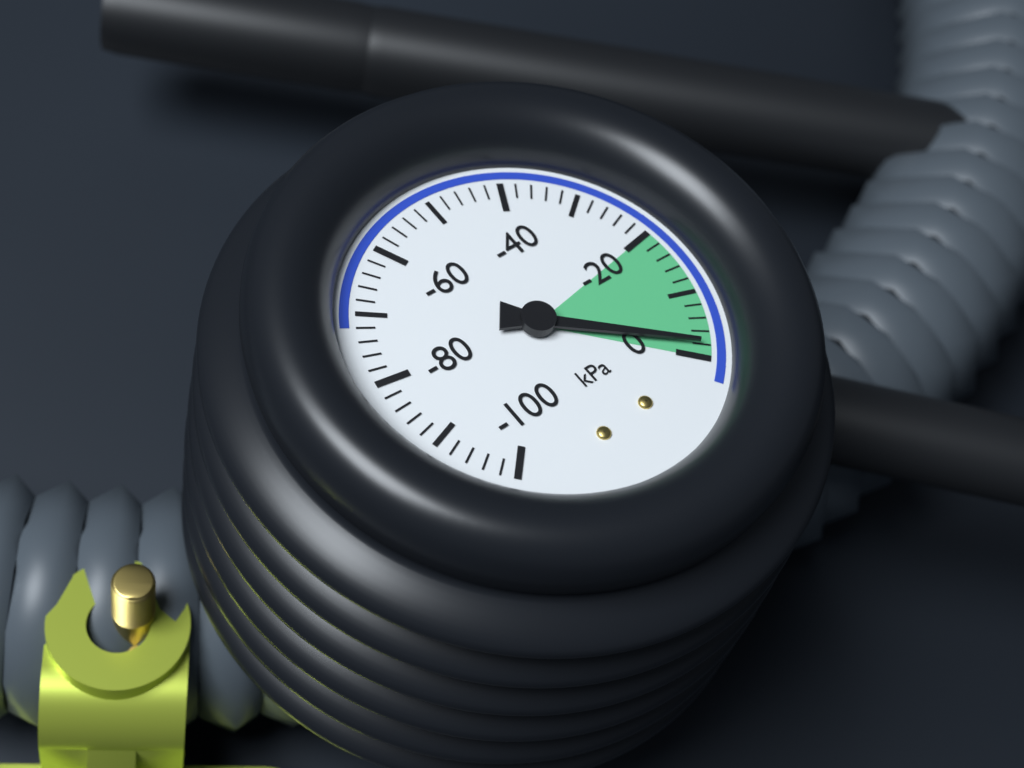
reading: -2 kPa
